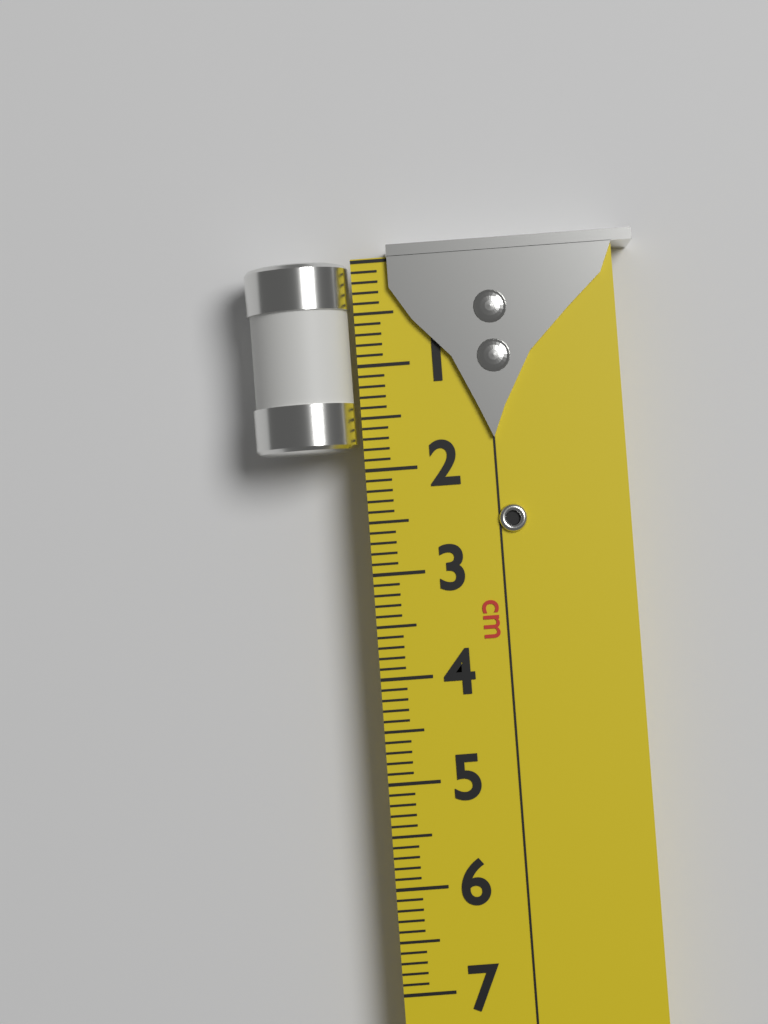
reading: 1.8 cm
